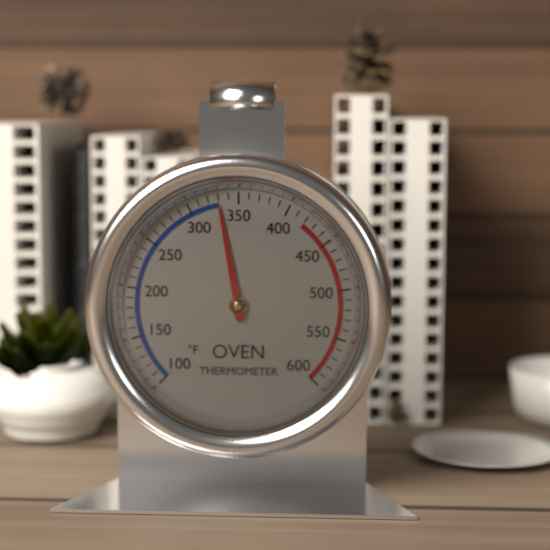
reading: 330 °F
